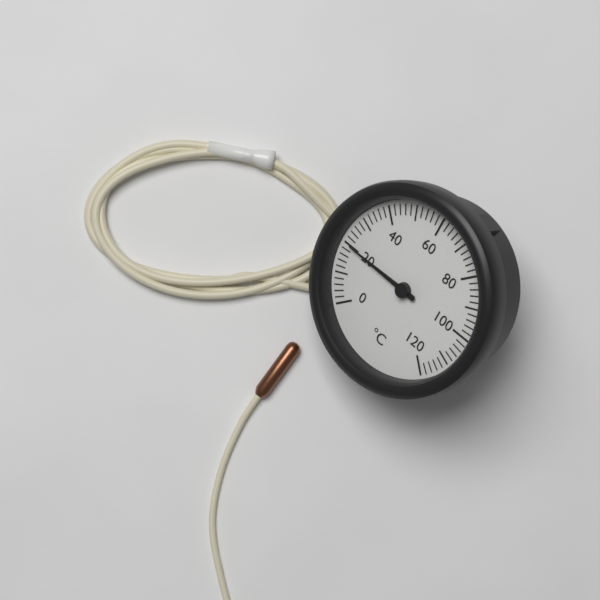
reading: 20 °C
